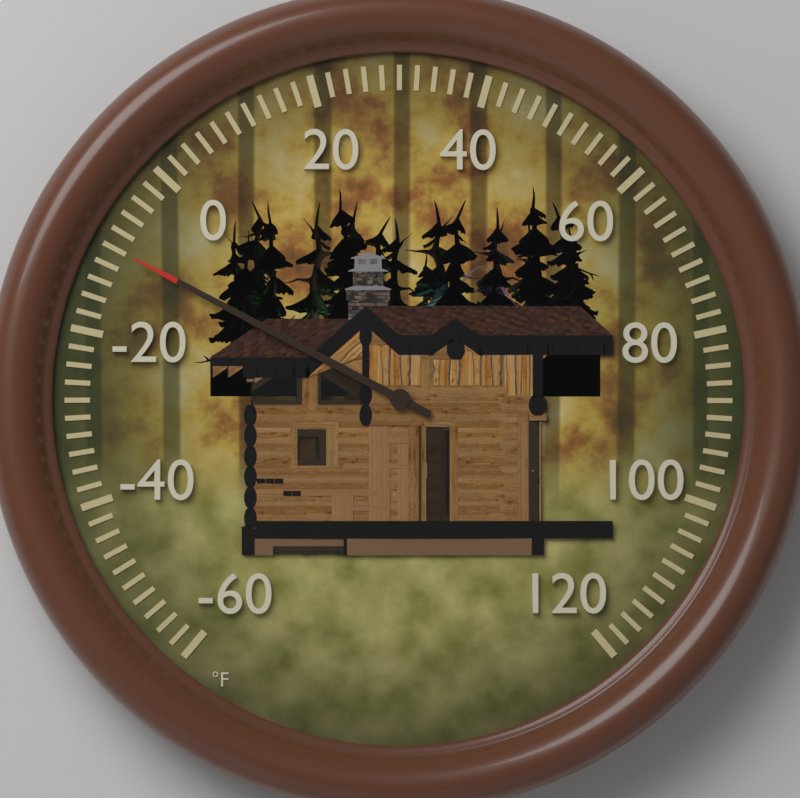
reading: -10 °F
